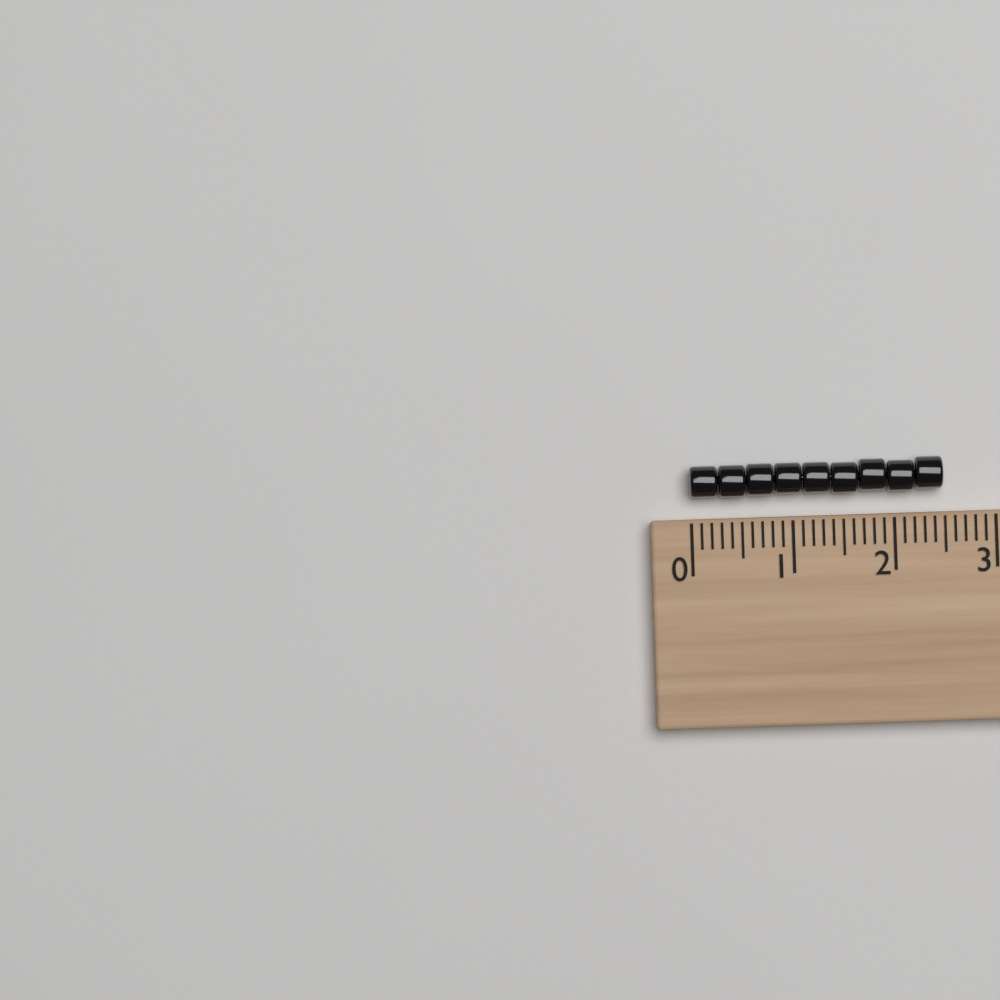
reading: 2.5 (no unit)
